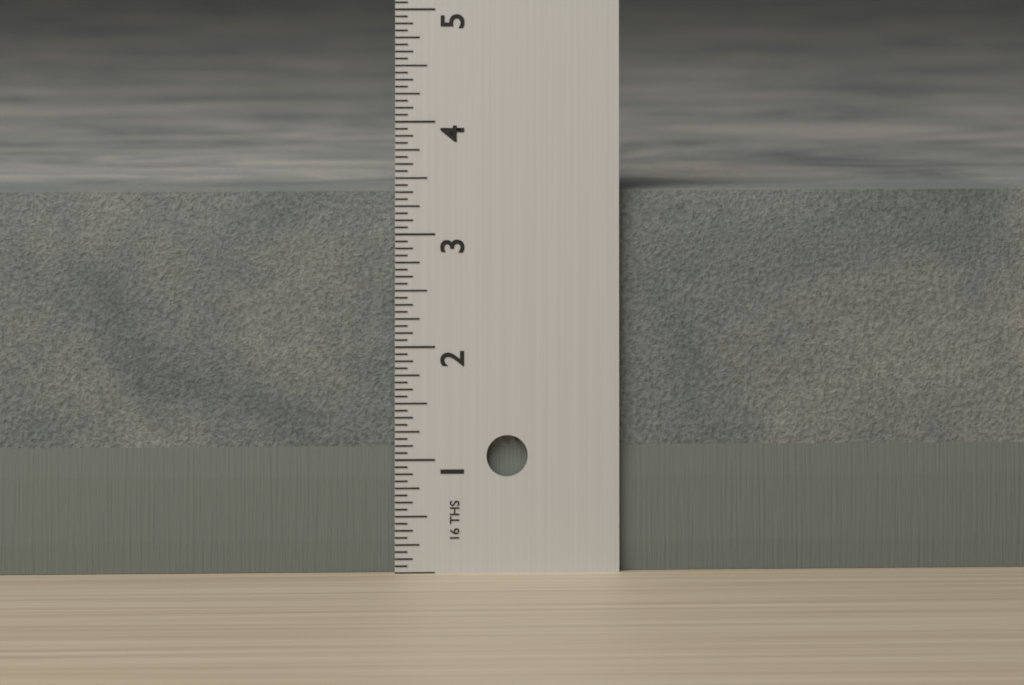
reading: 3.3750 in
